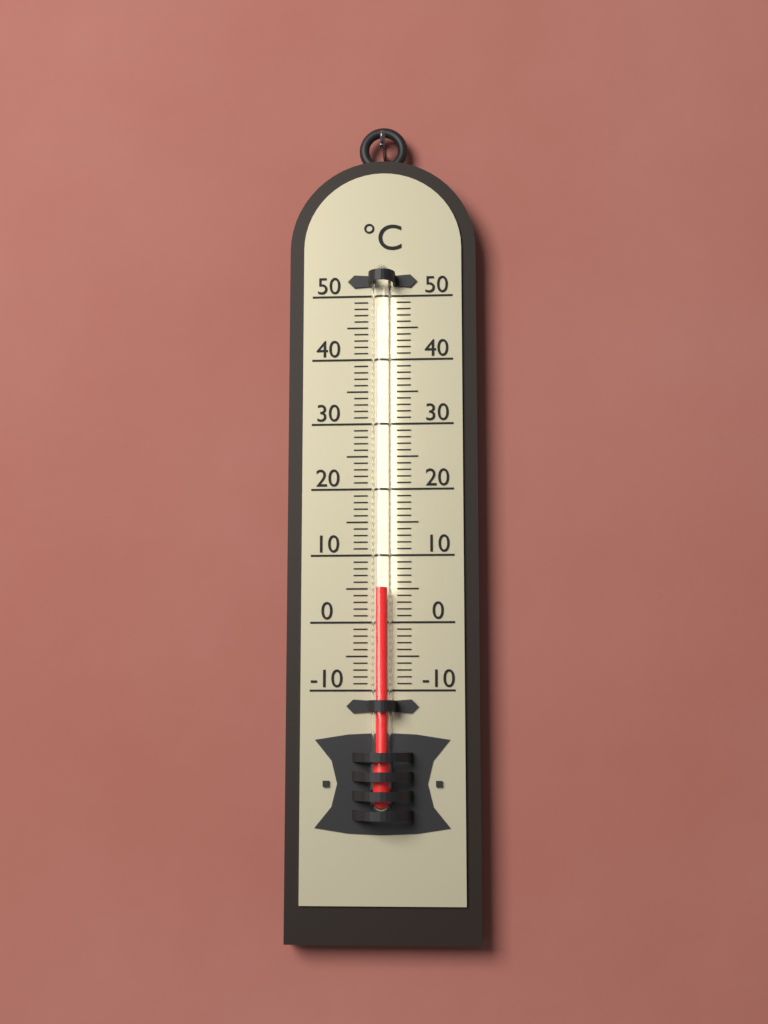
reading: 5 °C
